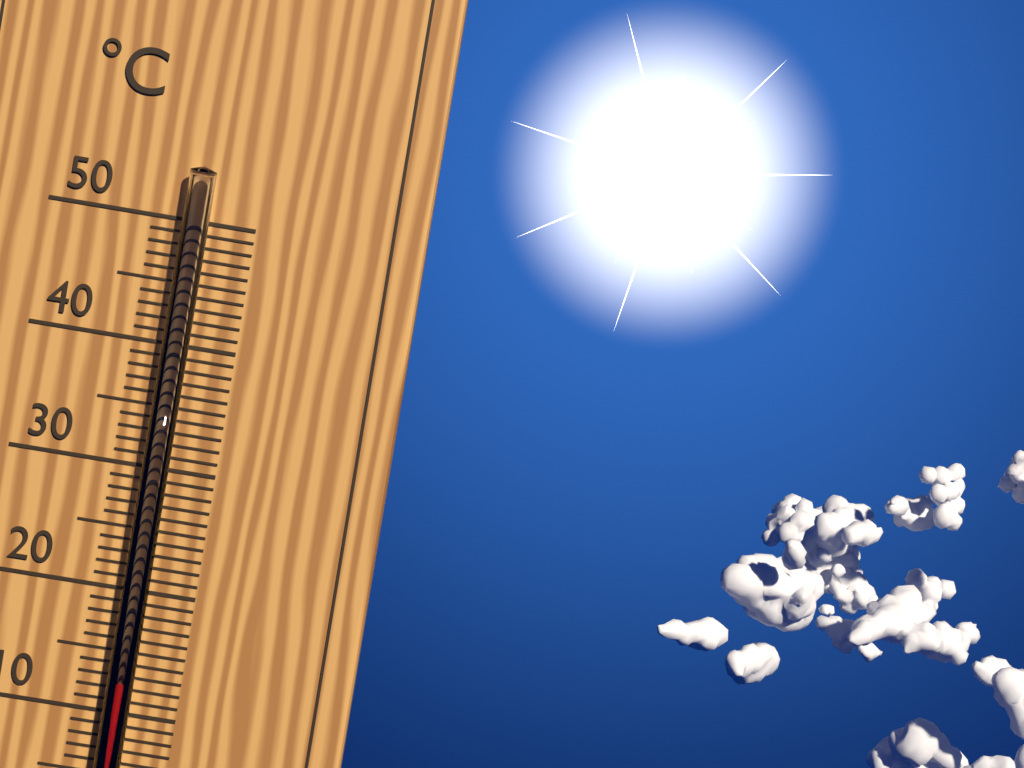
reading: 13 °C
